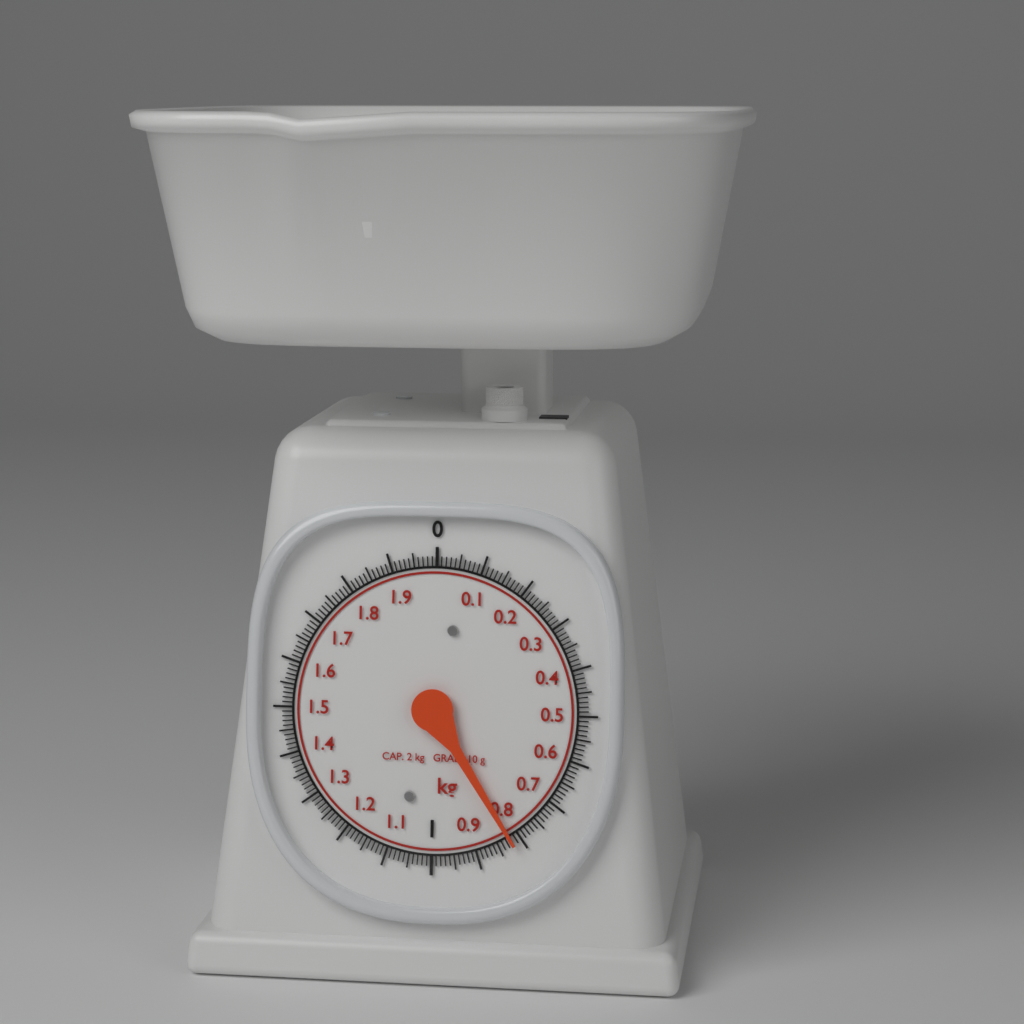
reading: 0.82 kg
